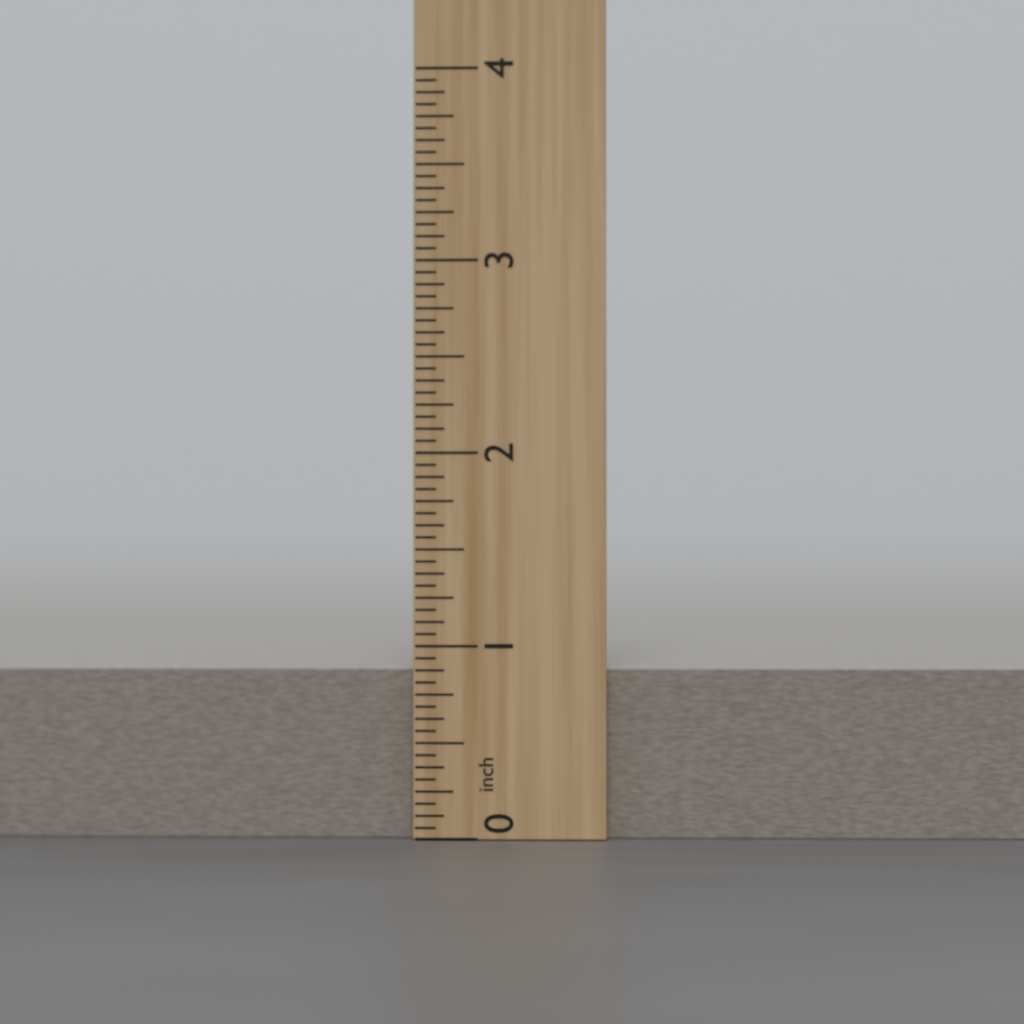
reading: 0.8750 inch
